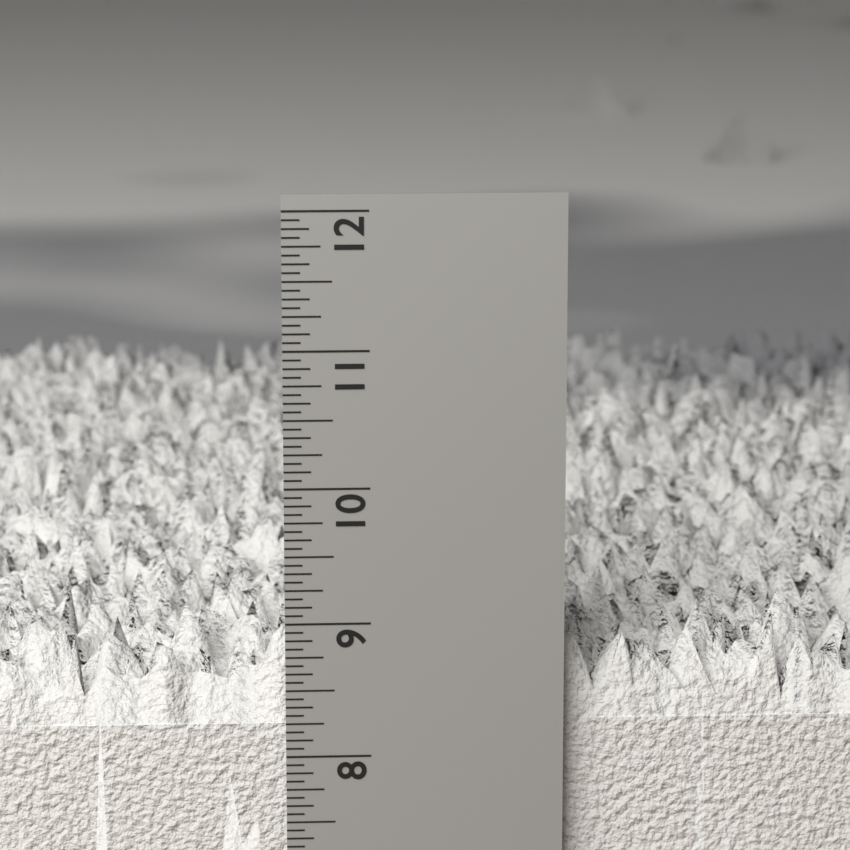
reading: 9.1250 in
